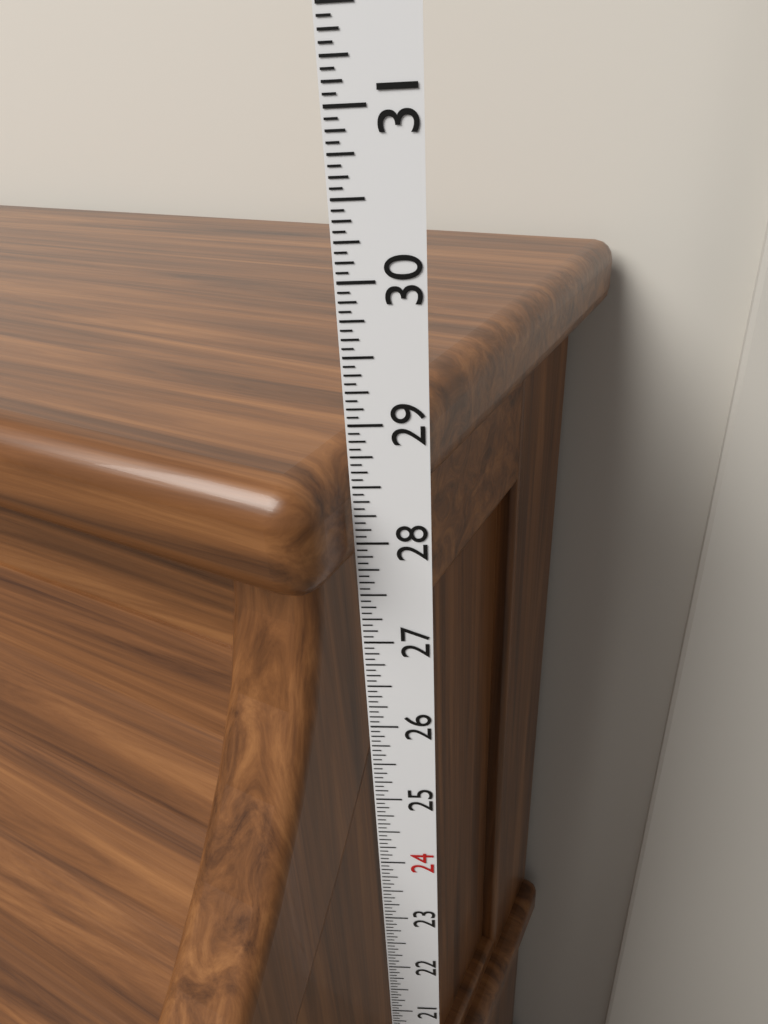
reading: 28.6875 in
